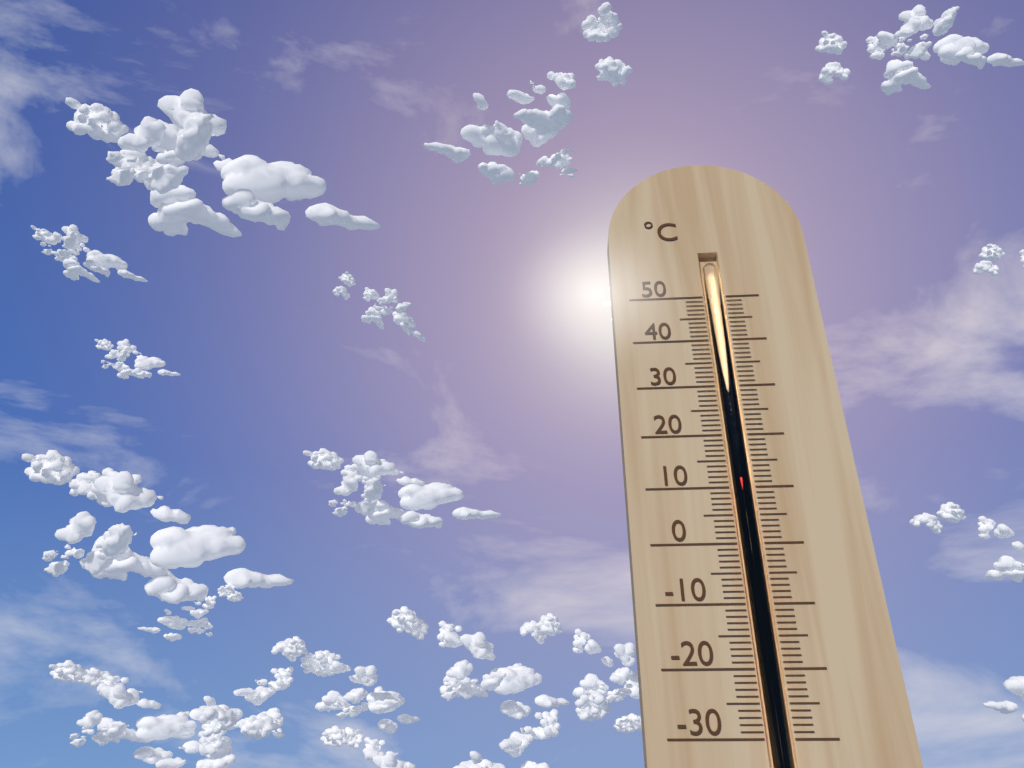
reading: 12 °C
